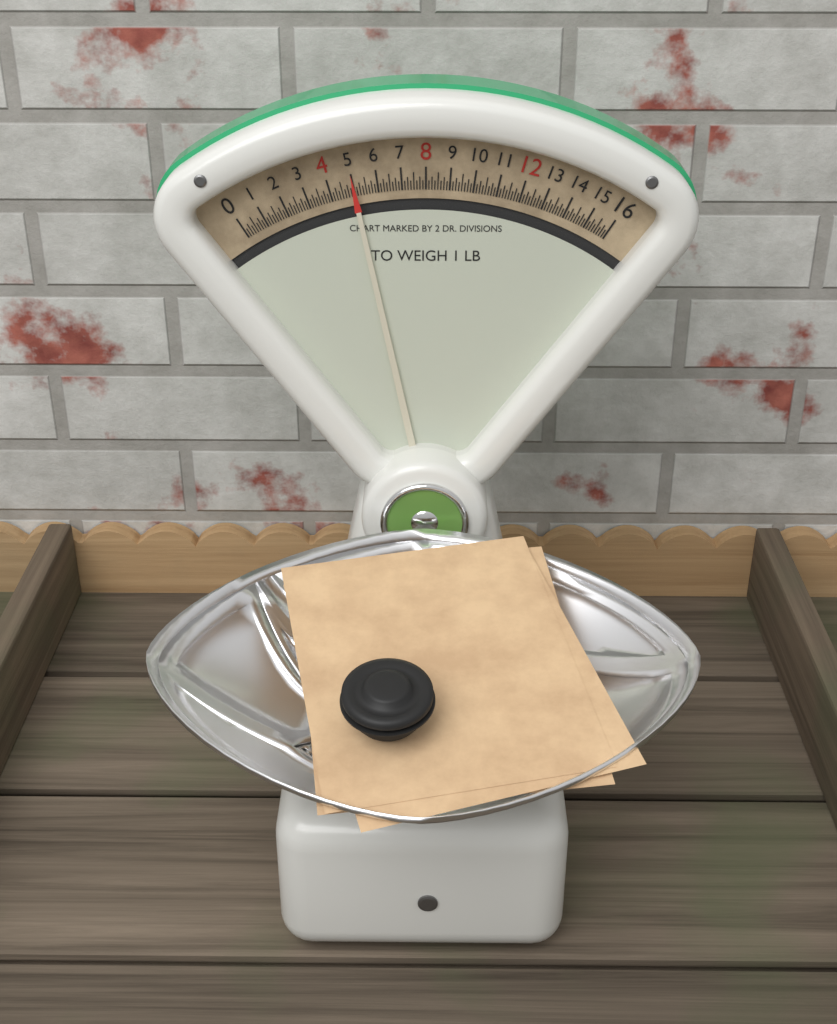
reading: 5.000 oz
